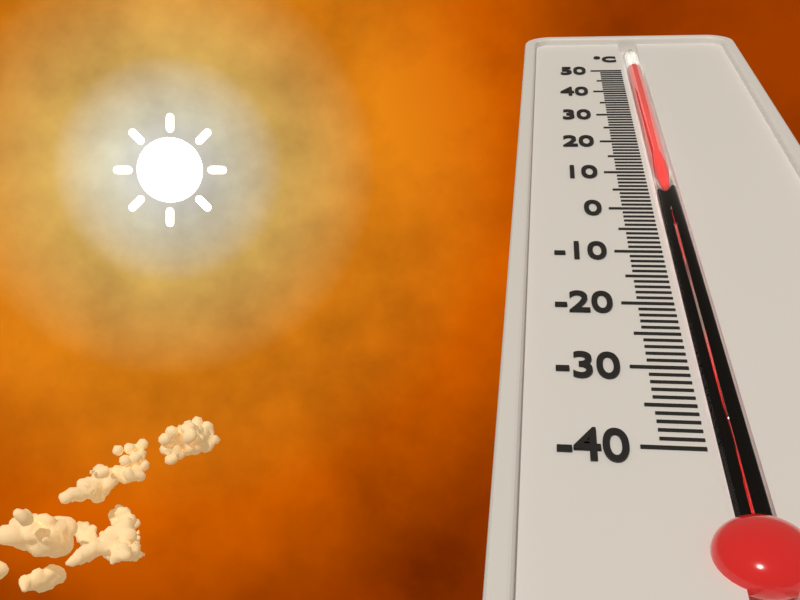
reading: 50 °C
